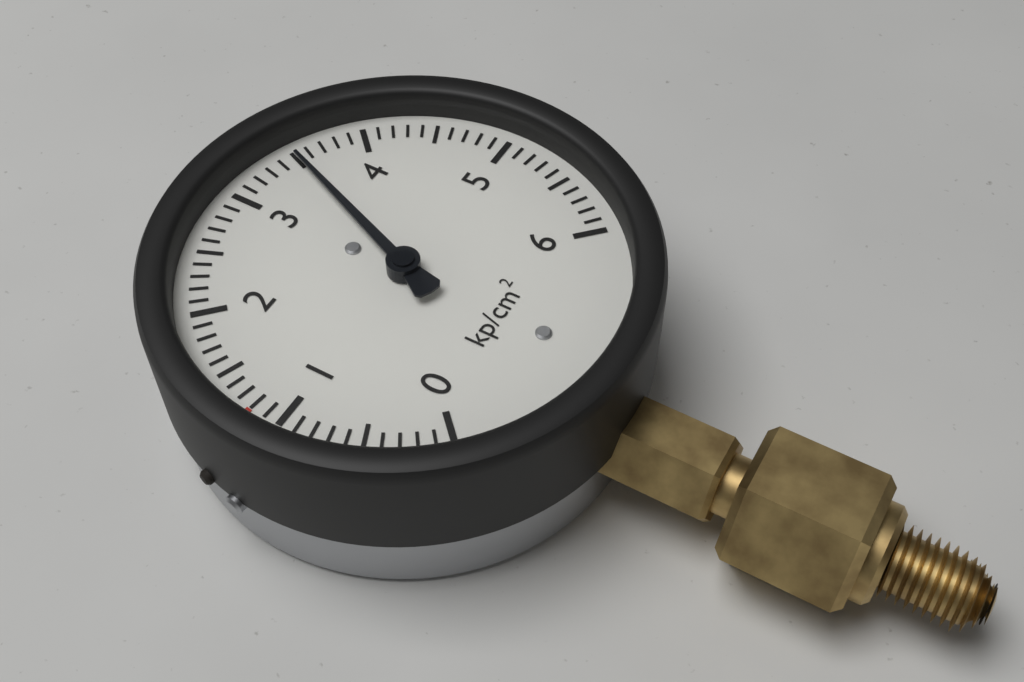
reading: 3.5 kp/cm²
